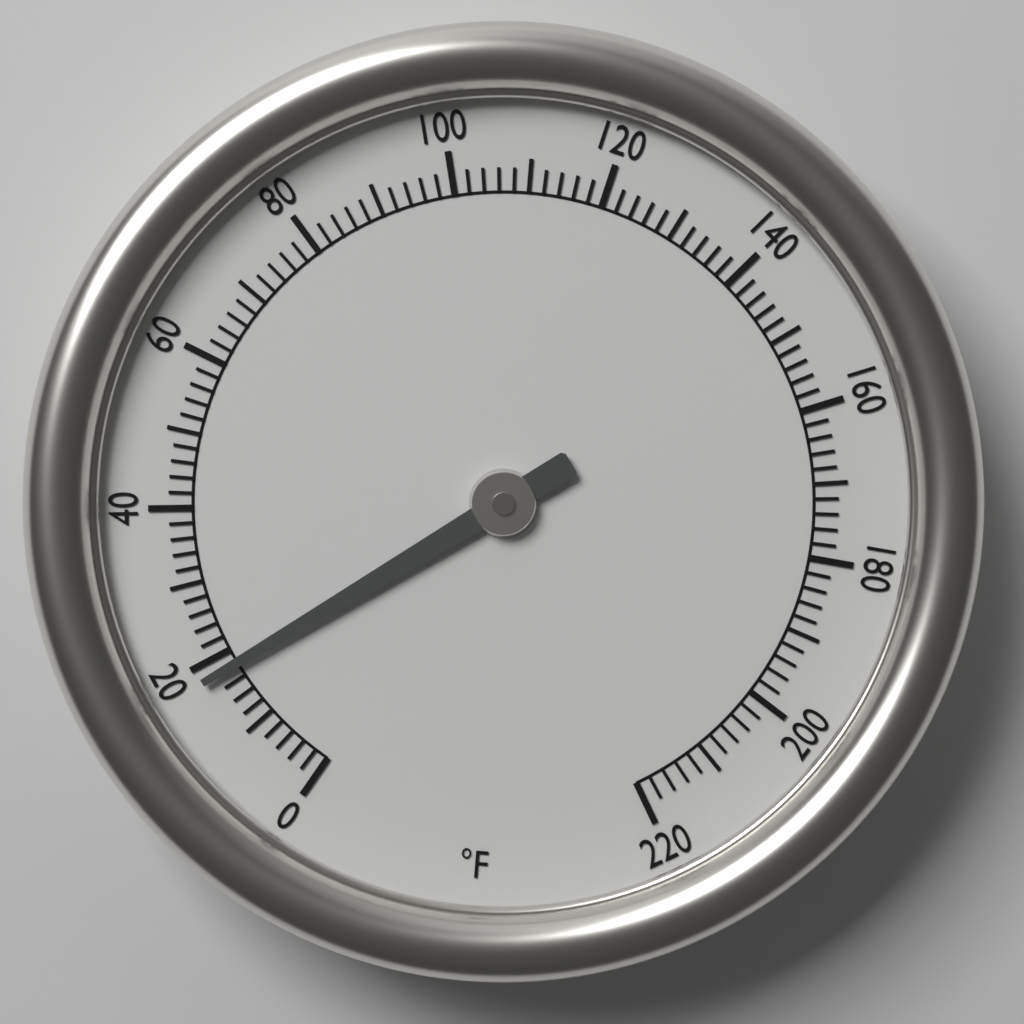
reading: 18 °F
